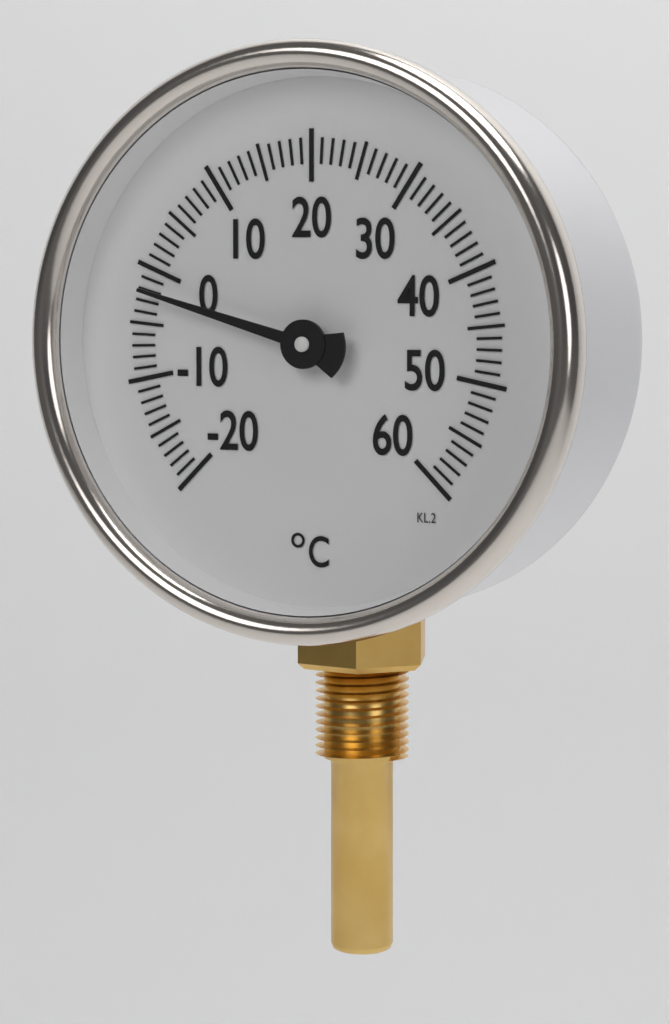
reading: -2 °C
